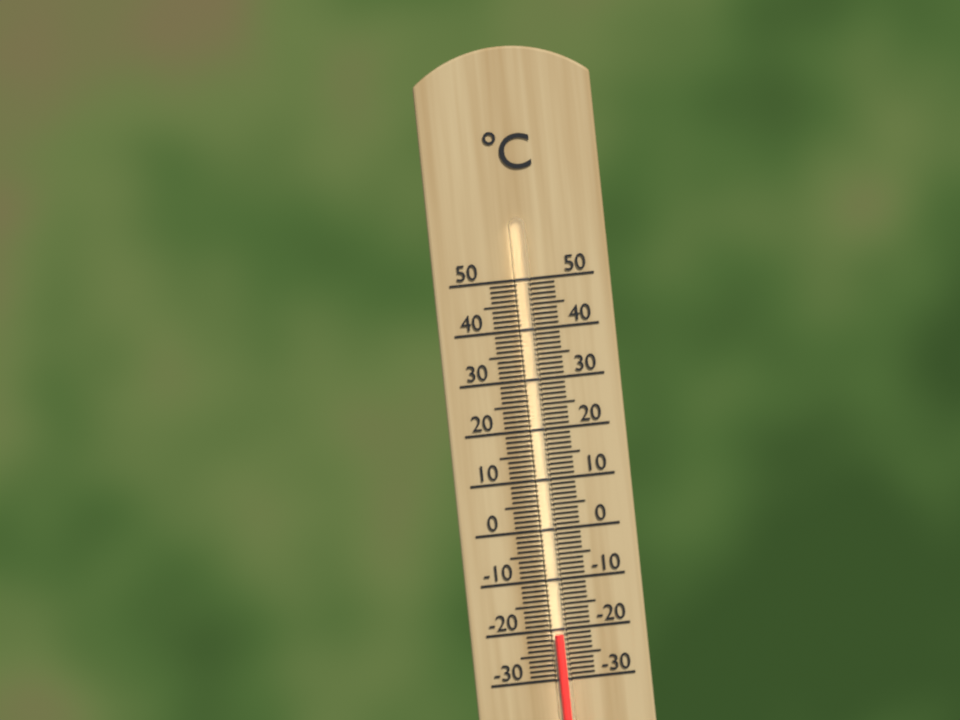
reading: -21 °C
